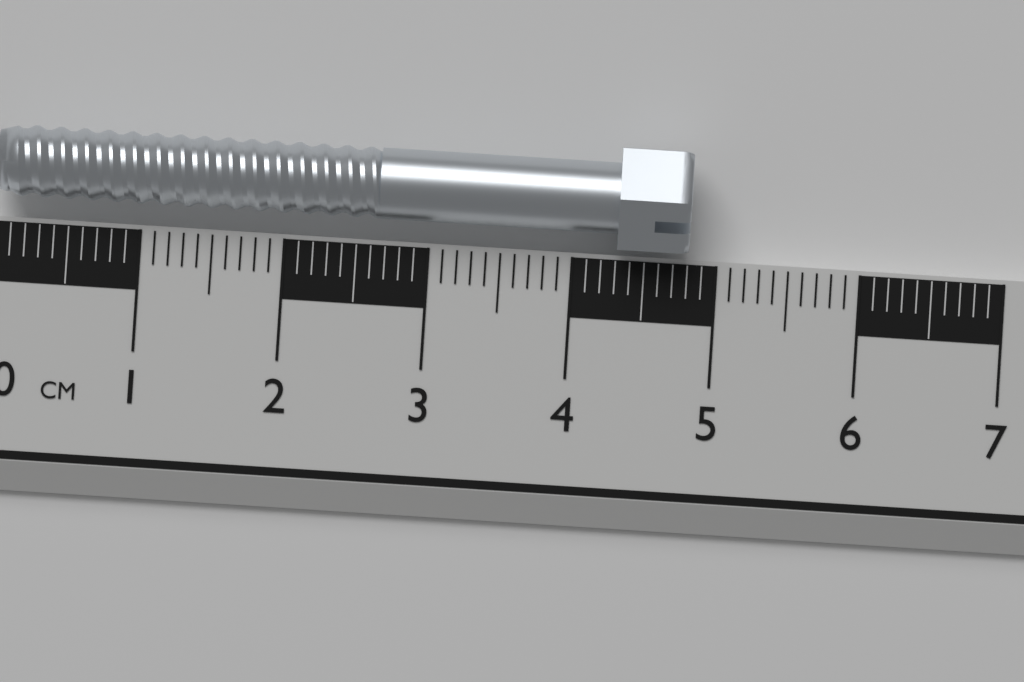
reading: 4.8 cm
